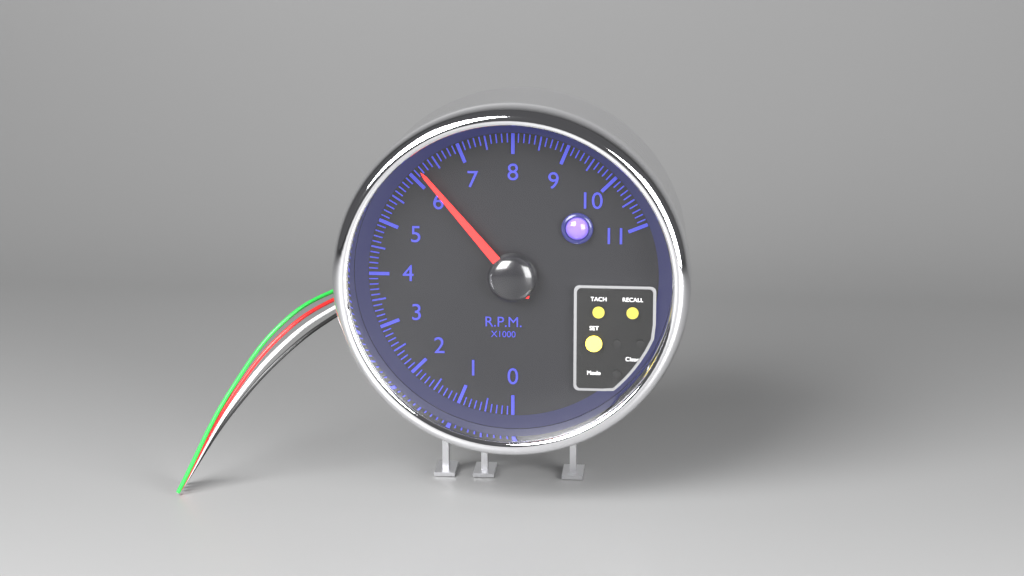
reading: 6.2 rpm x1000
